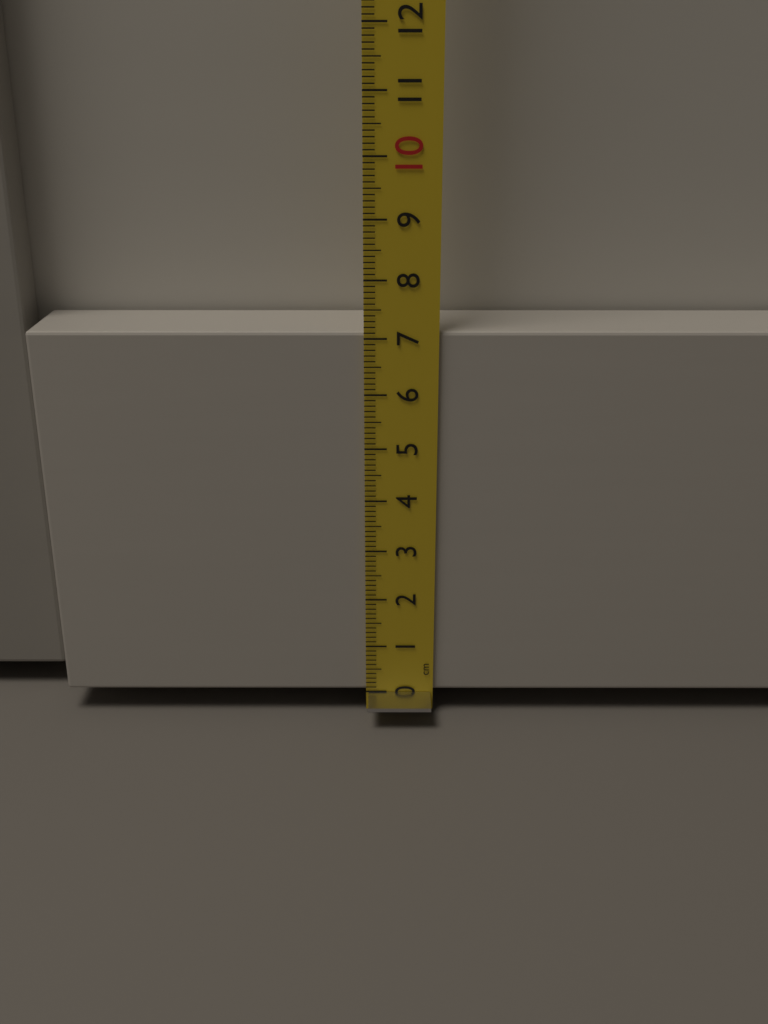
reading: 7.1 cm
